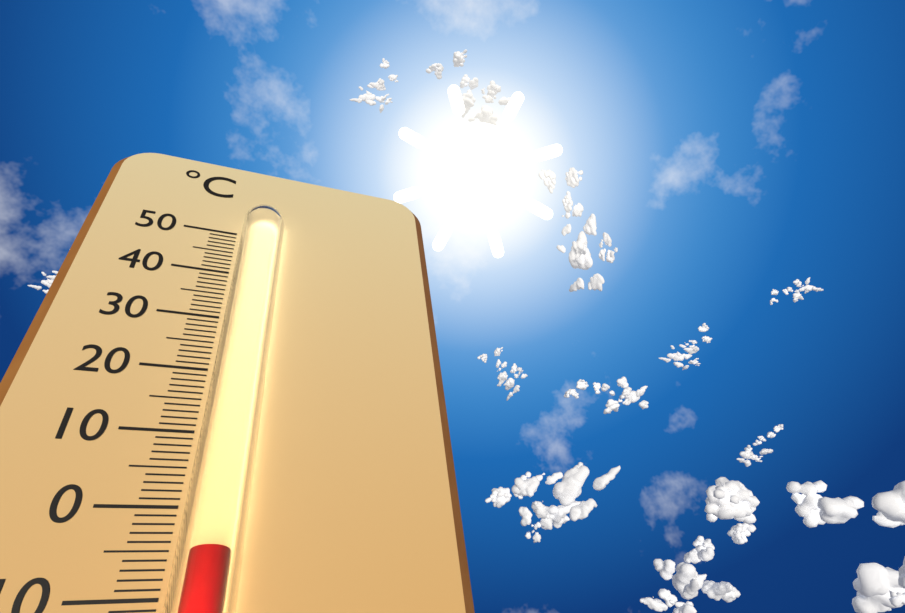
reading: -6 °C
